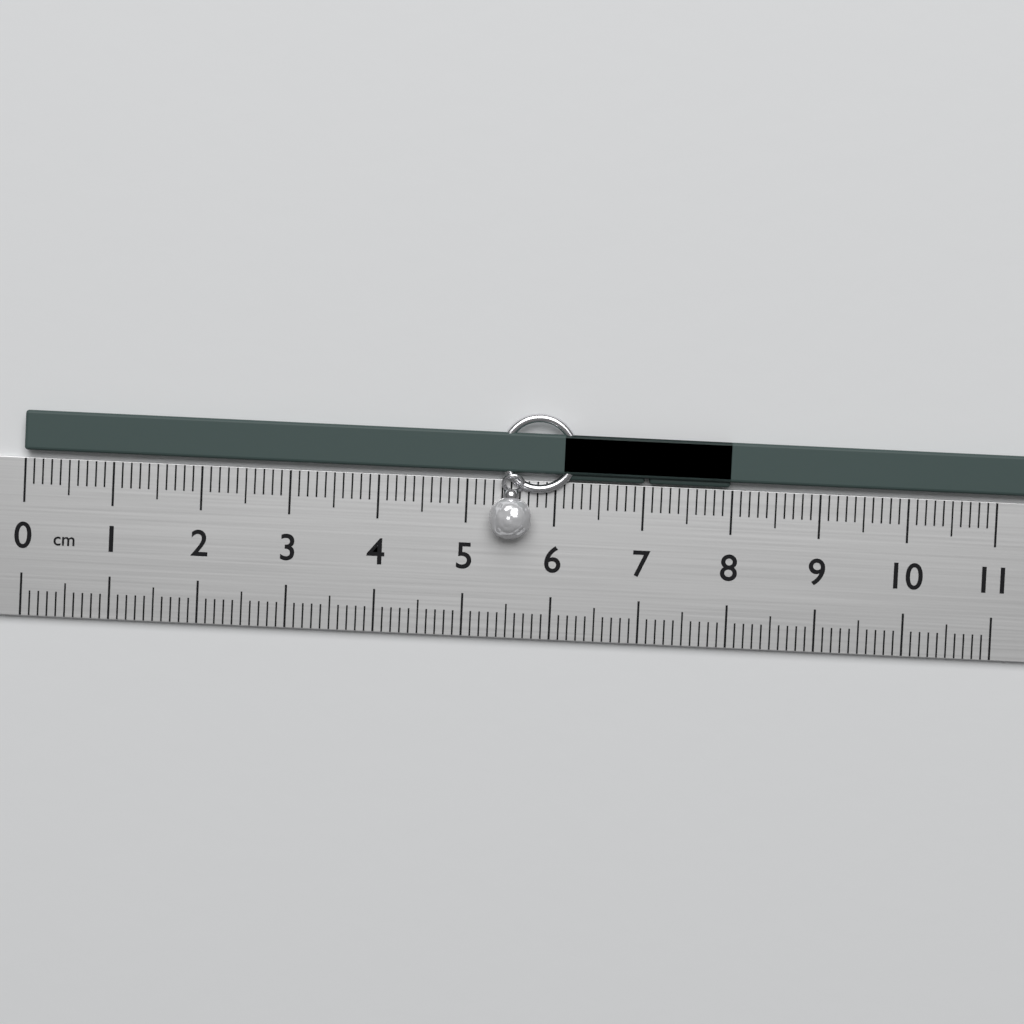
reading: 8.0 cm
